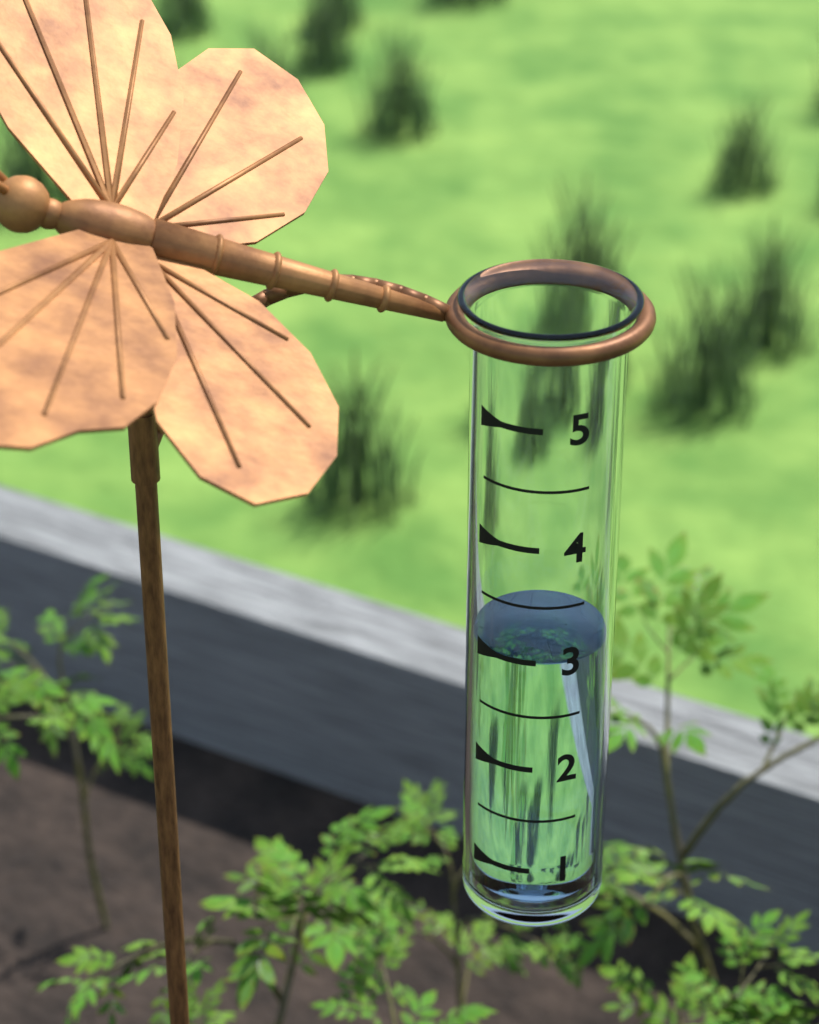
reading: 3.0 (no unit)
